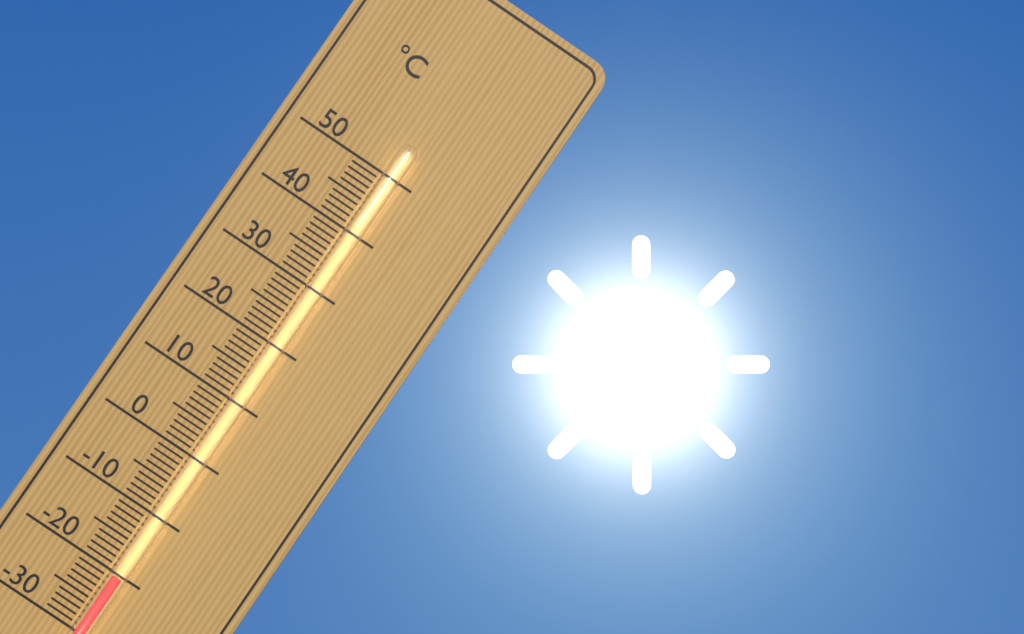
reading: -20 °C
